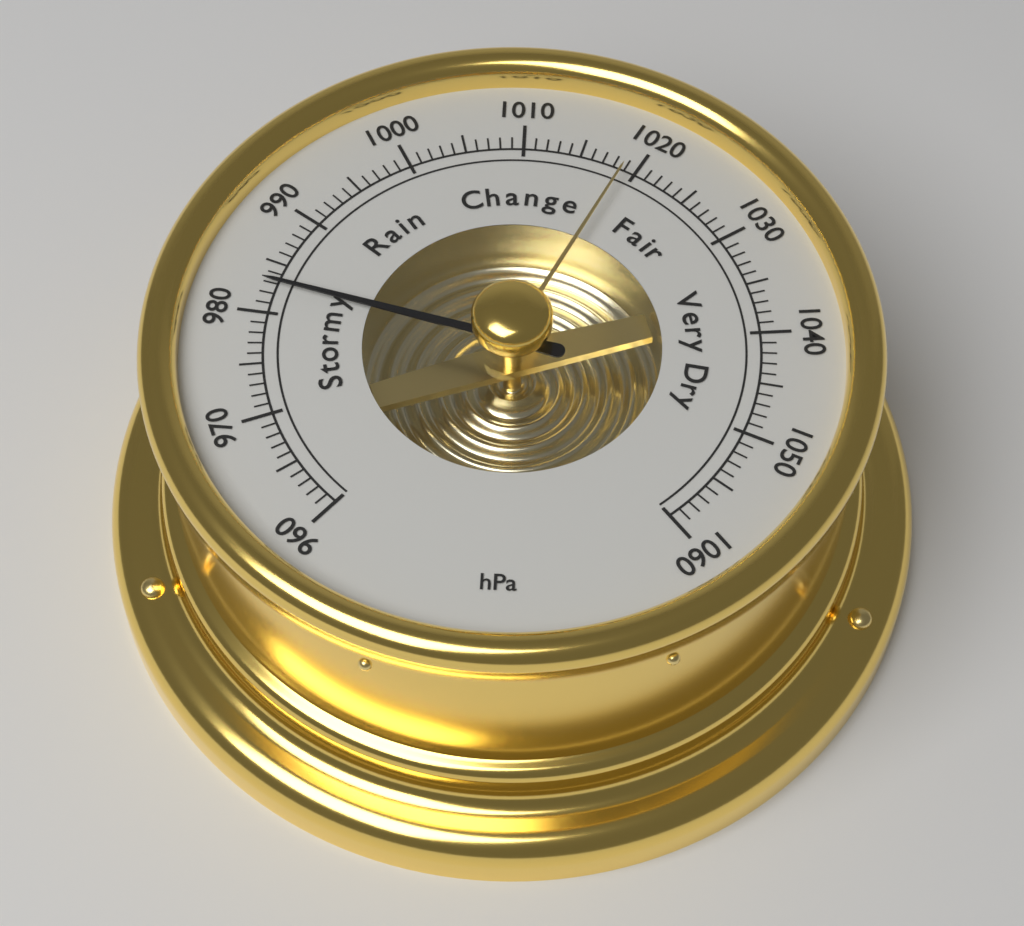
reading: 983 hPa
